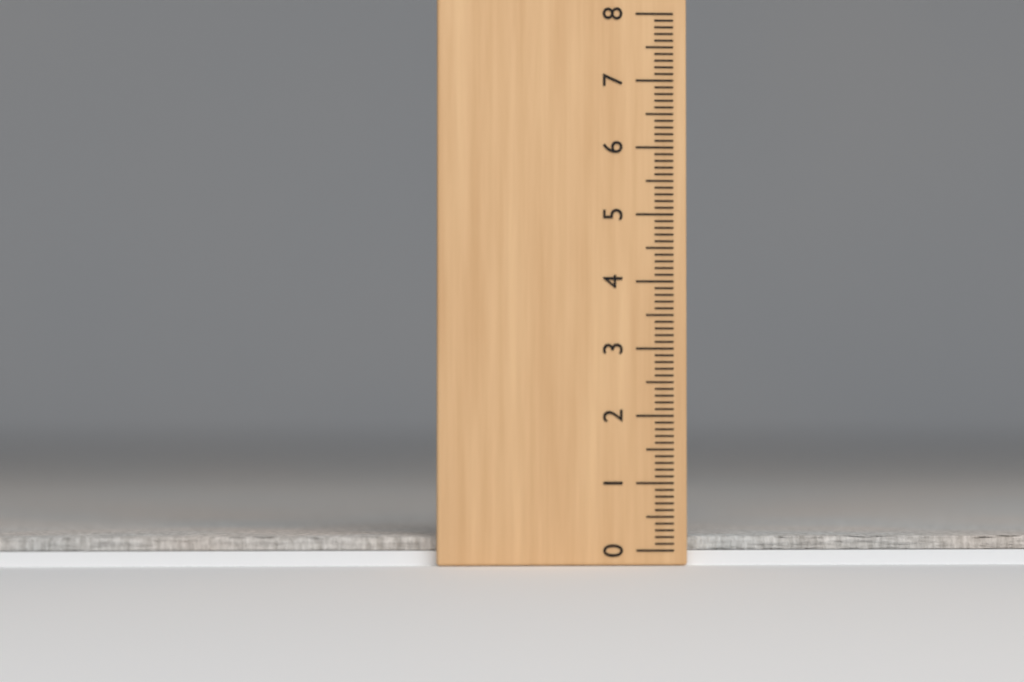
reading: 0.2 (no unit)
